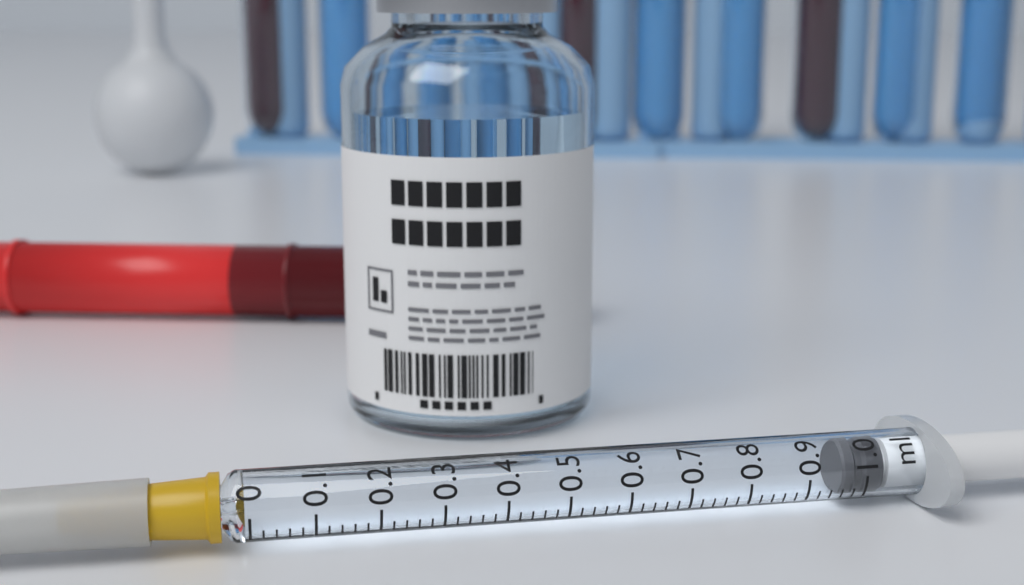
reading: 0.96 ml
